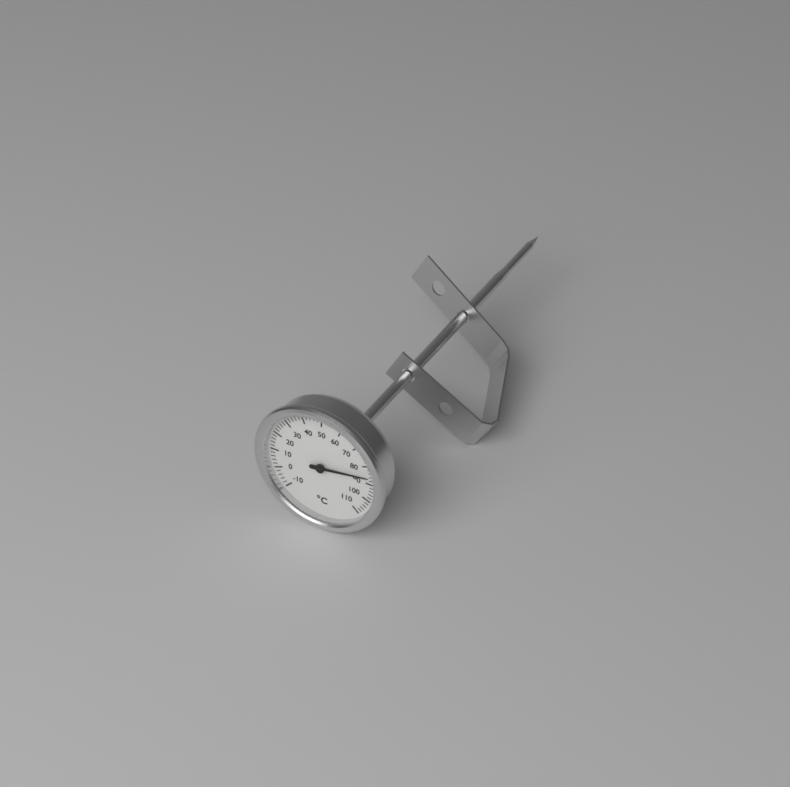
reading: 86 °C
